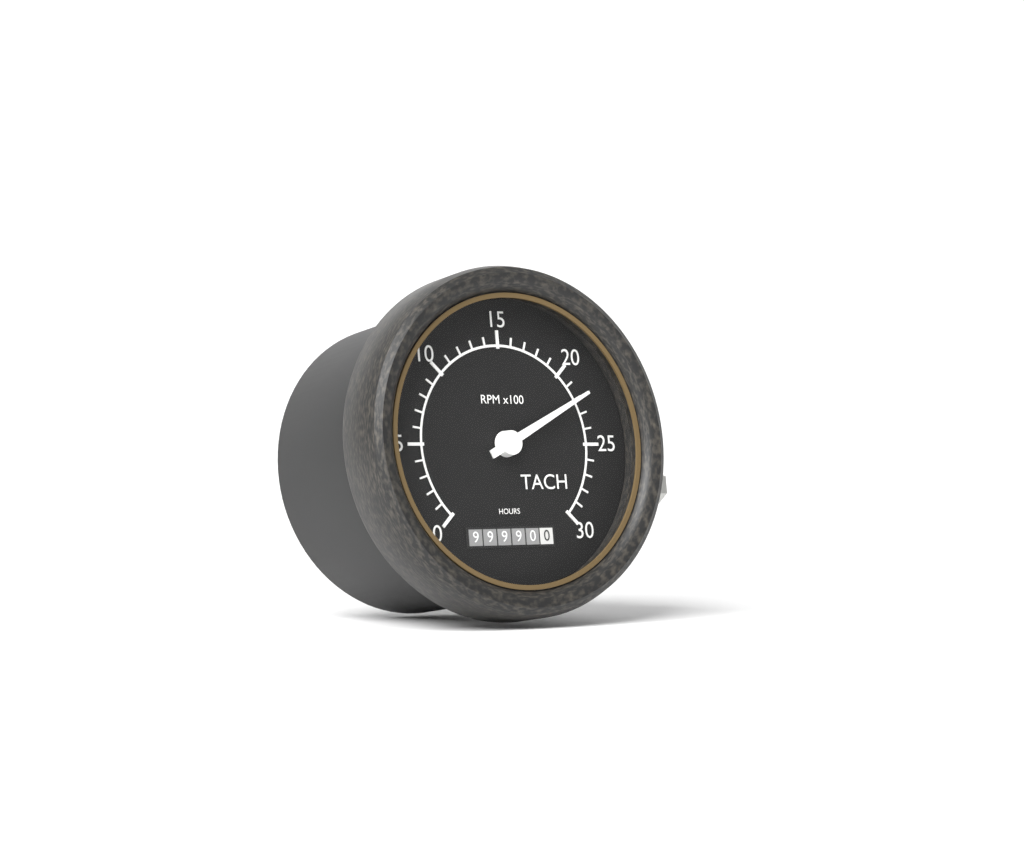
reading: 2200 RPM
